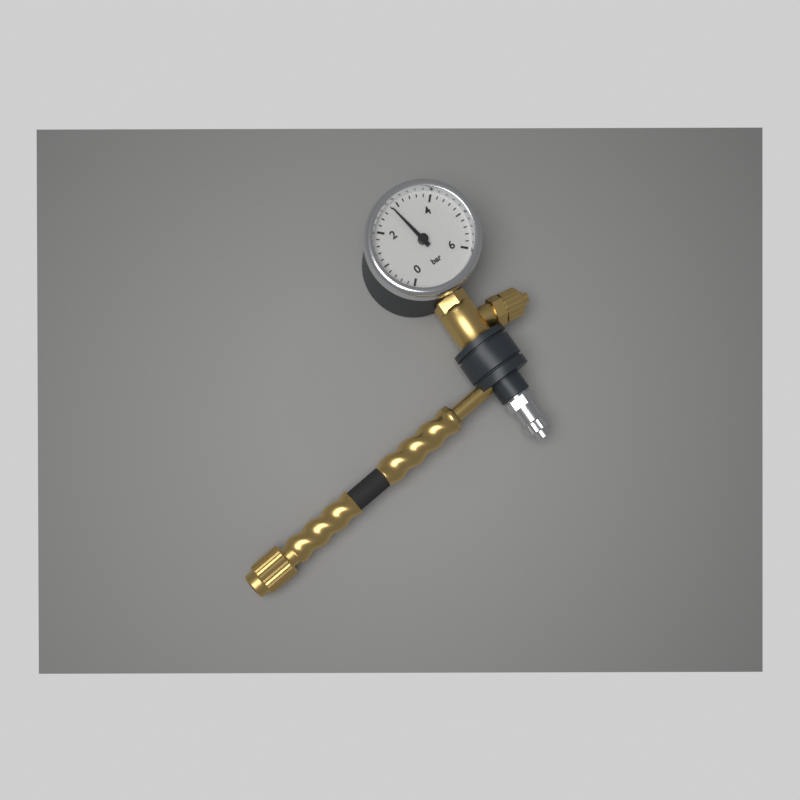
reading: 2.8 bar
